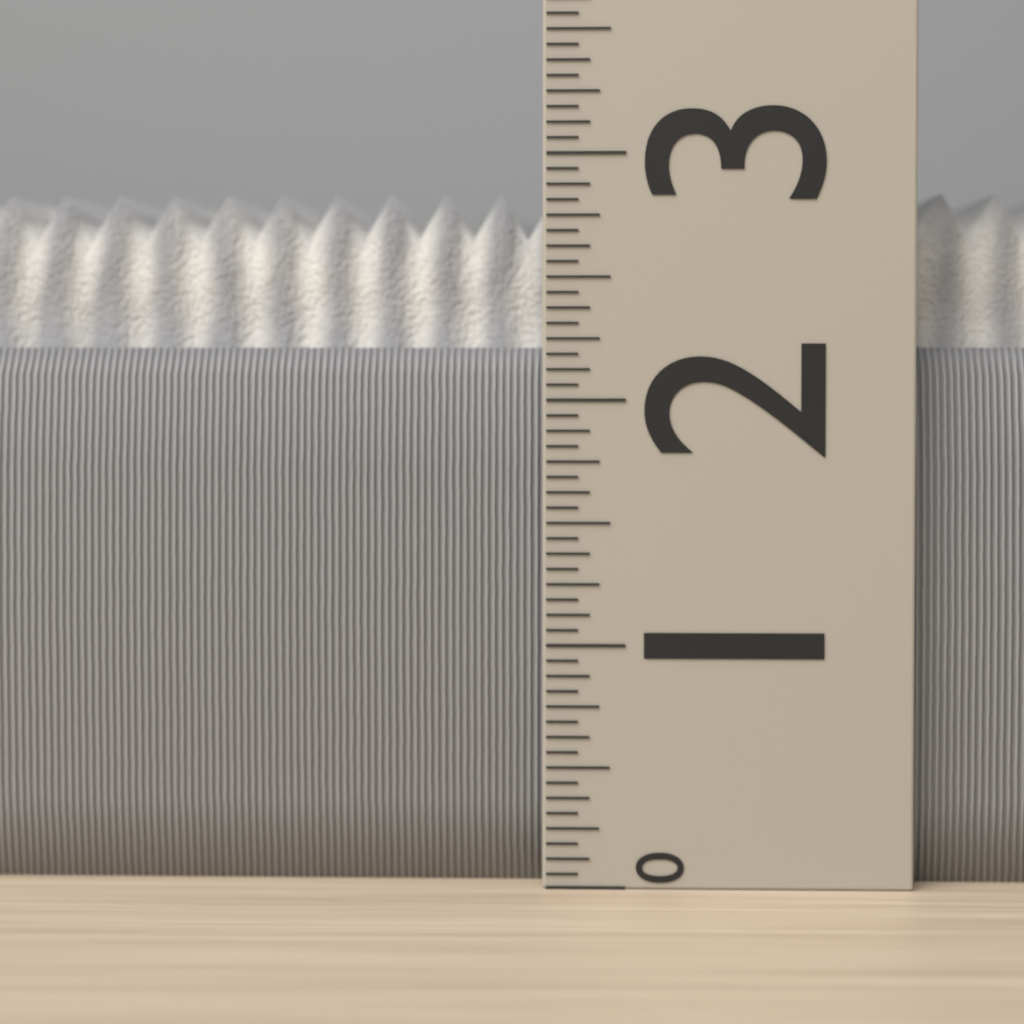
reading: 2.8750 (no unit)
